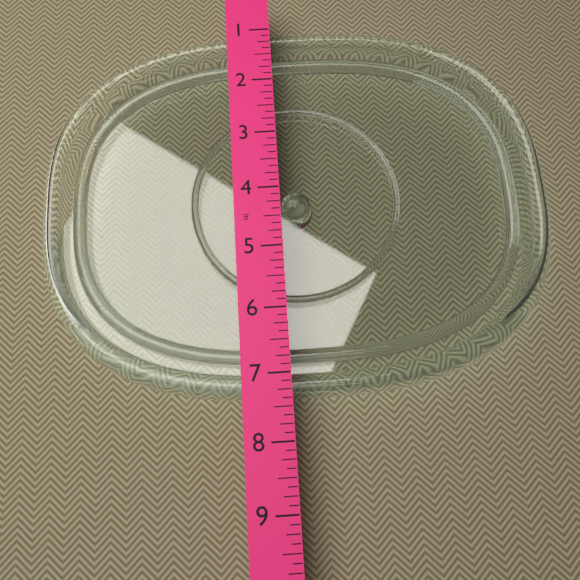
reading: 7.375 in
